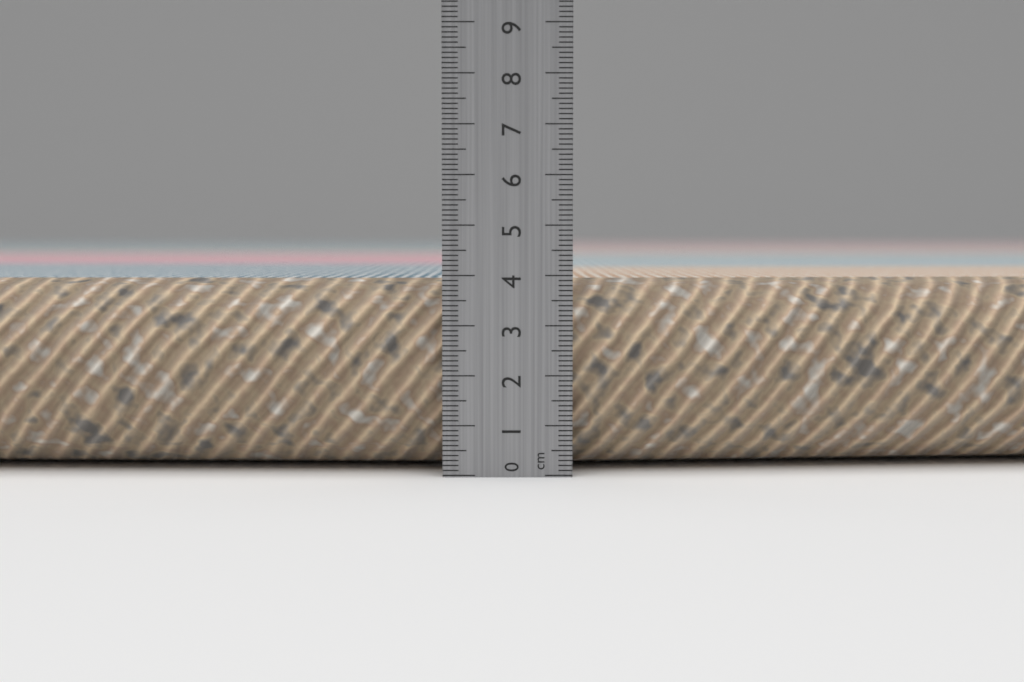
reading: 3.9 cm
